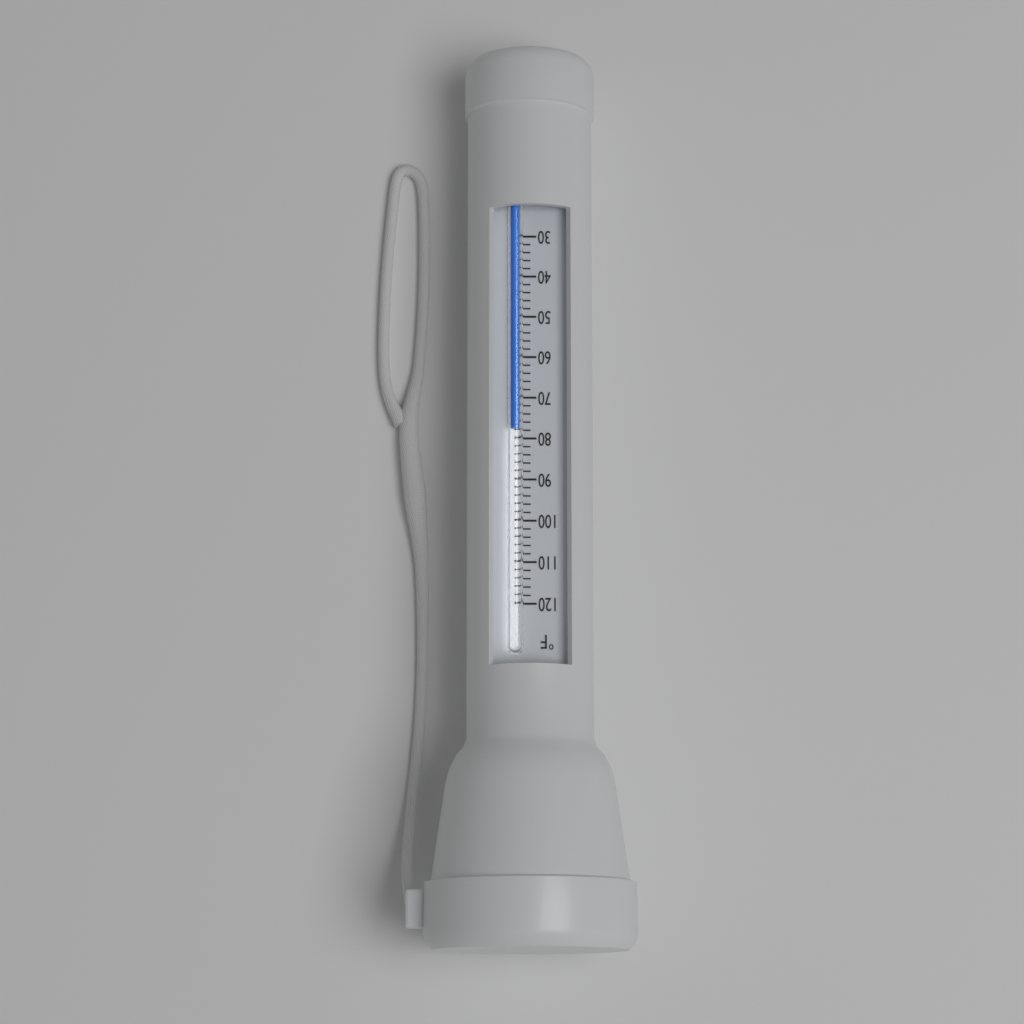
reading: 78 °F
